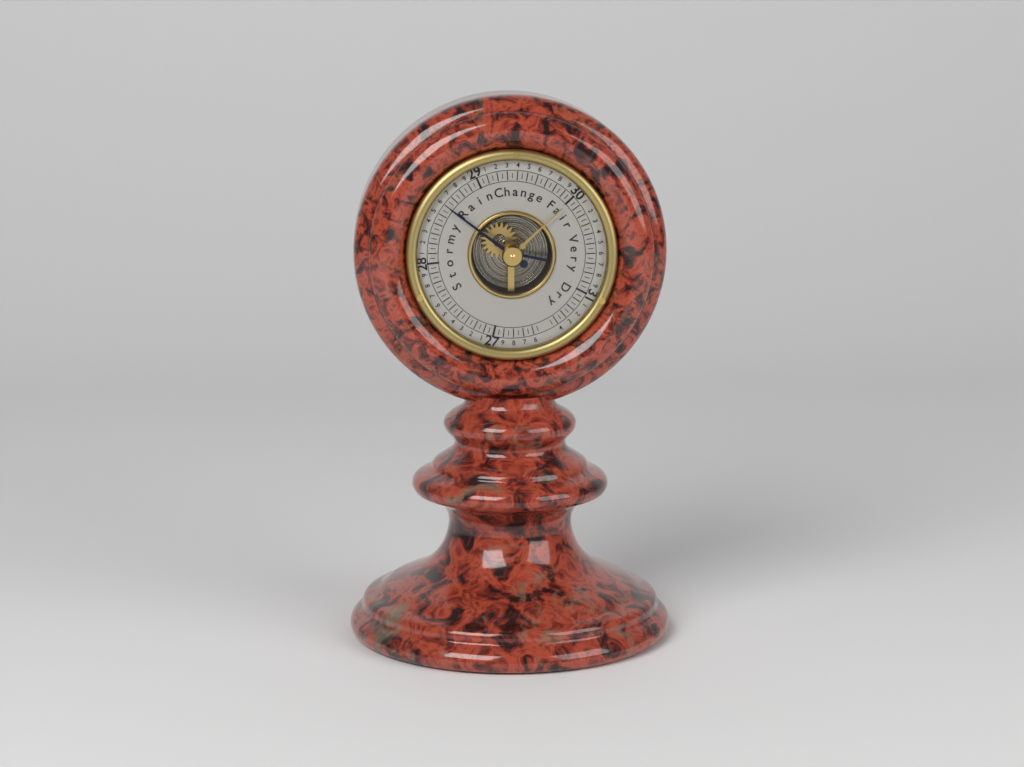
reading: 28.60 (no unit)
